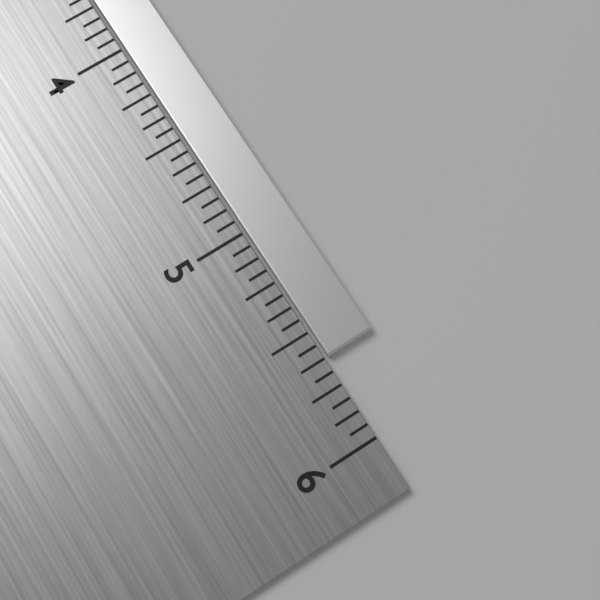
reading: 5.6250 in
